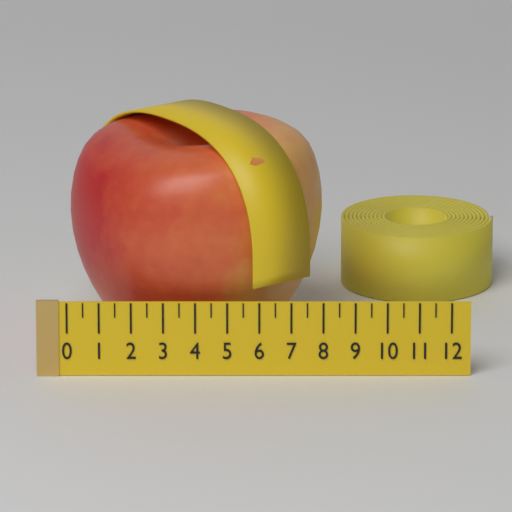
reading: 8.0 (no unit)
